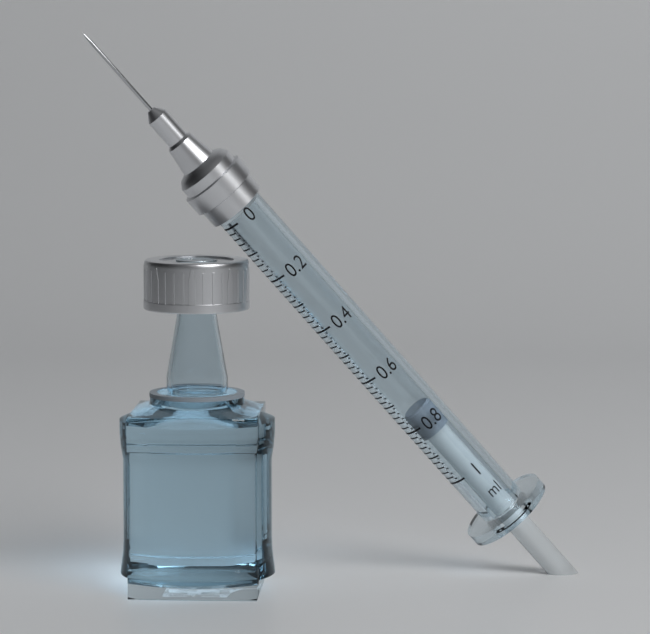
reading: 0.76 ml
